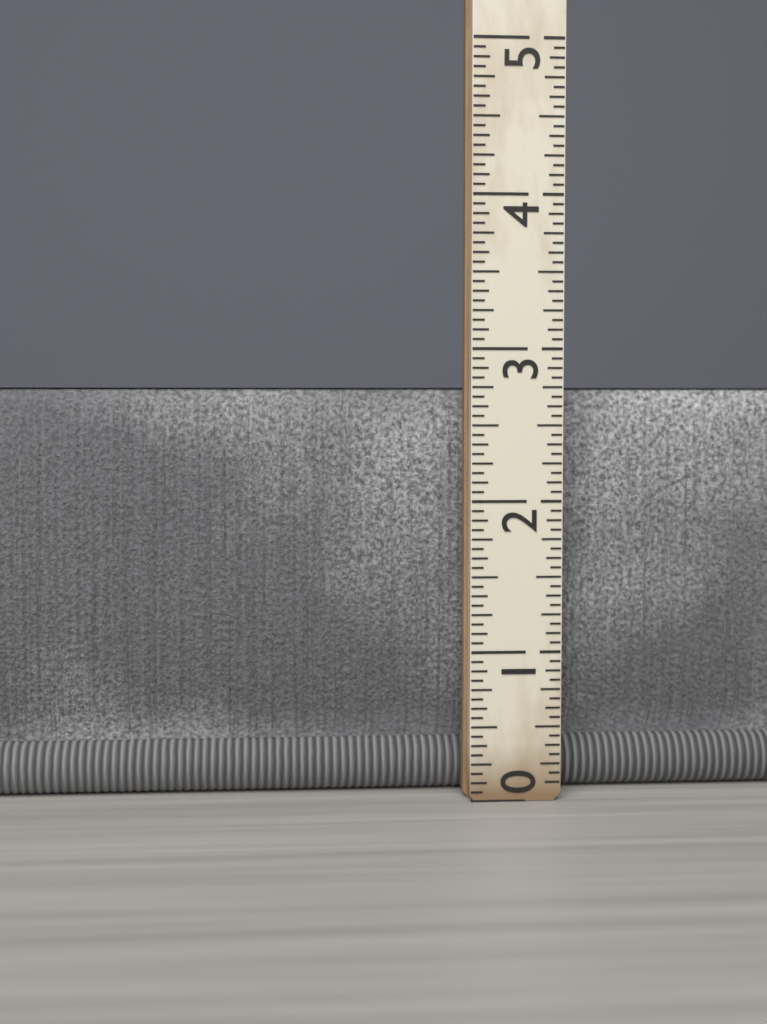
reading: 2.7500 (no unit)
